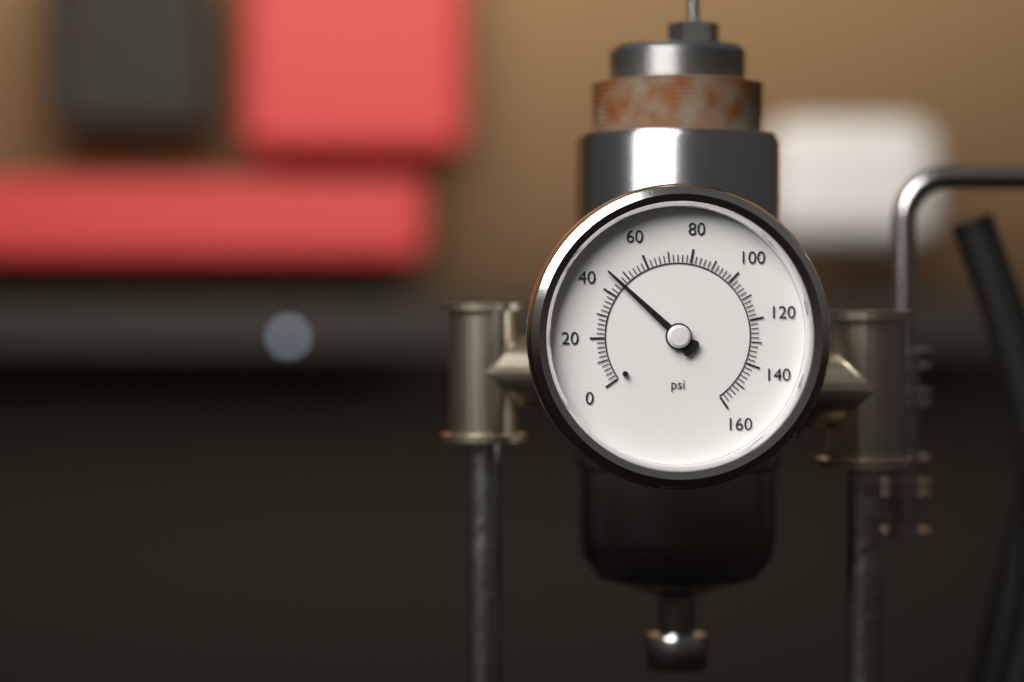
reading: 46 psi
